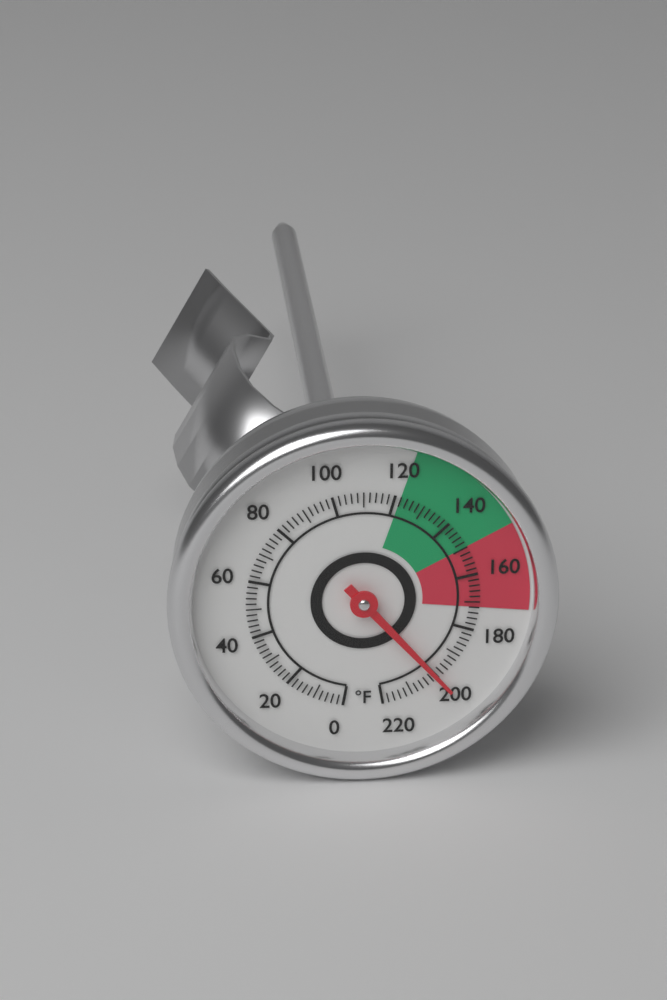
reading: 200 °F
